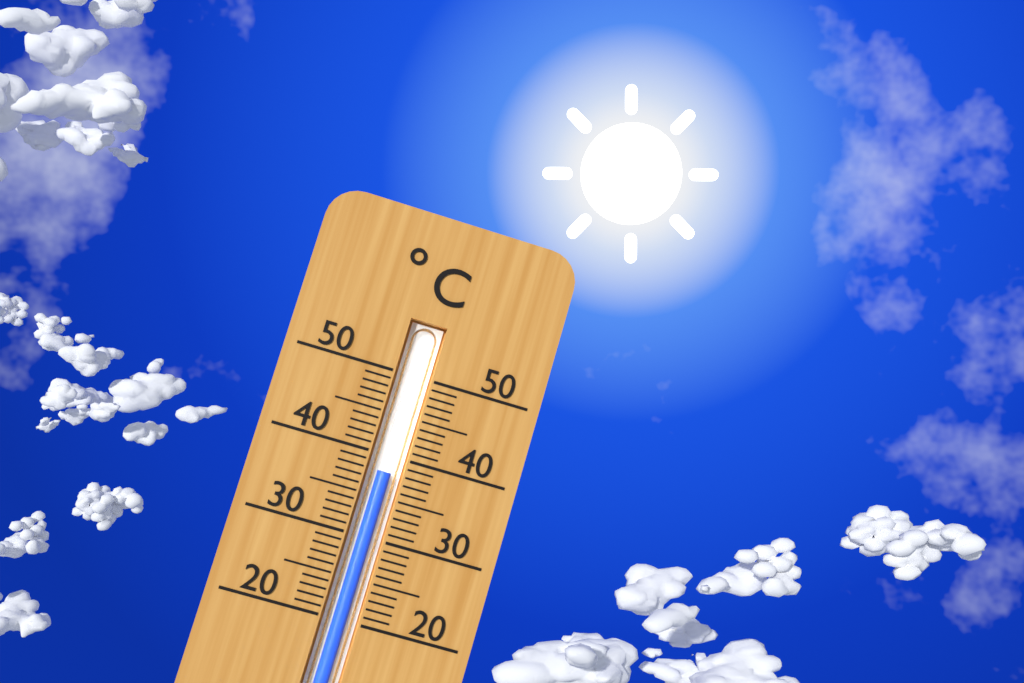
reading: 38 °C
